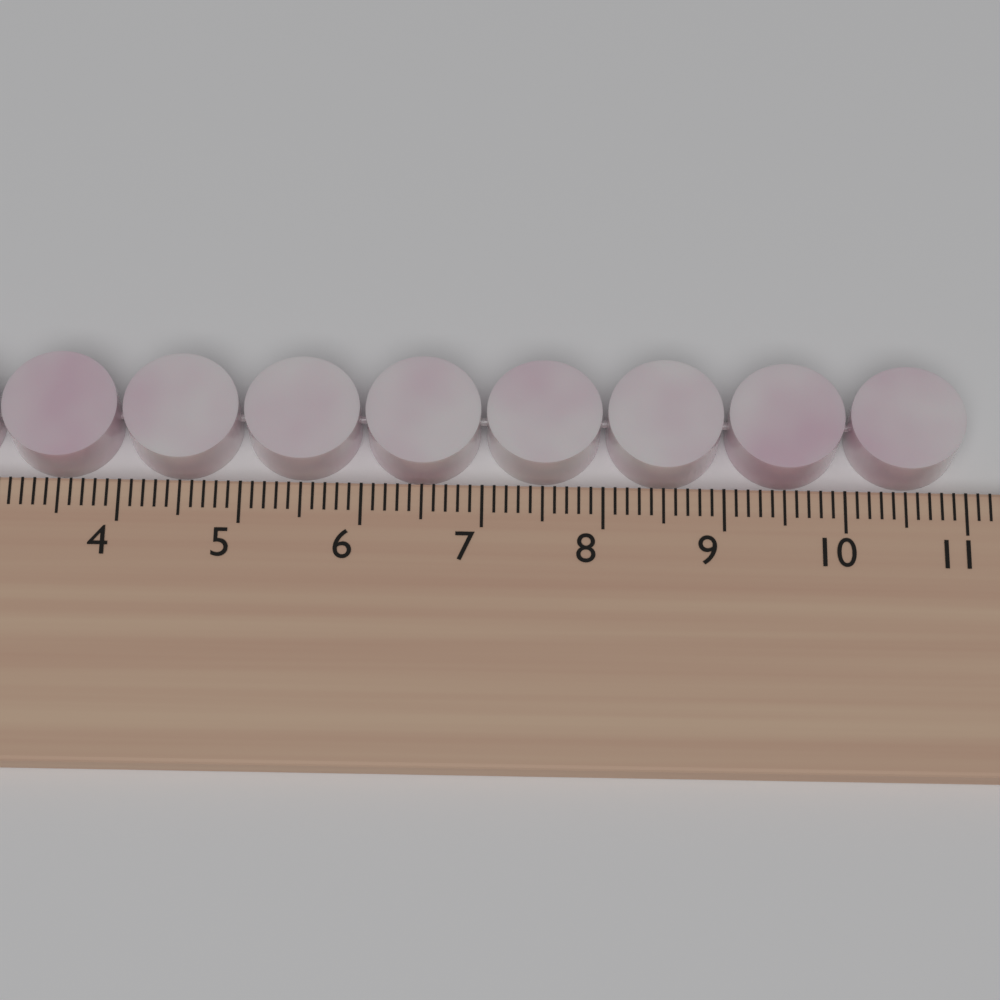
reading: 11.0 cm
